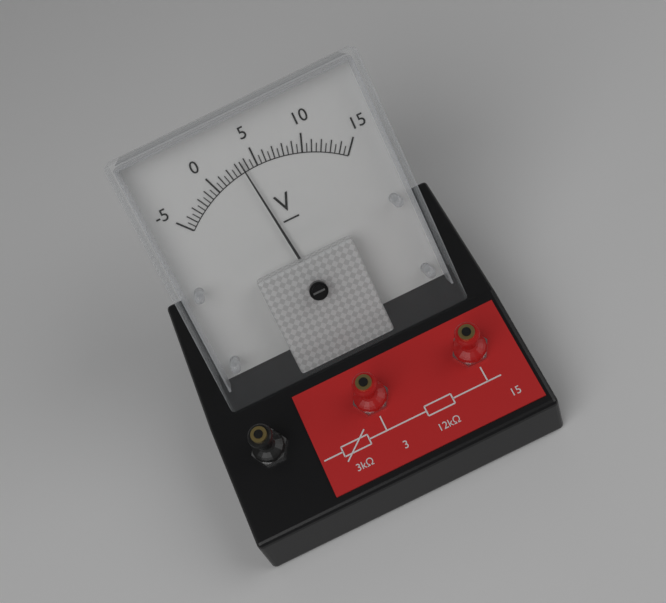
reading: 3.5 V
